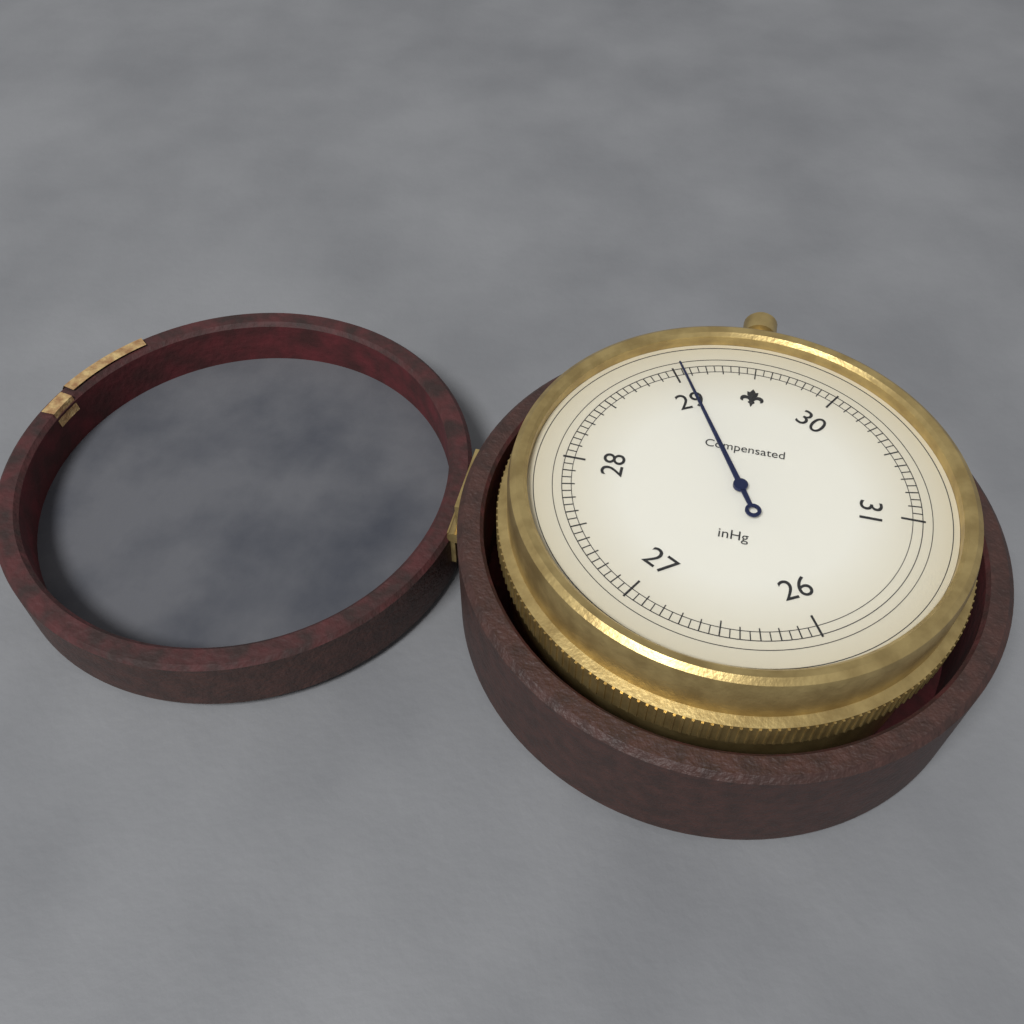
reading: 29.05 inHg
